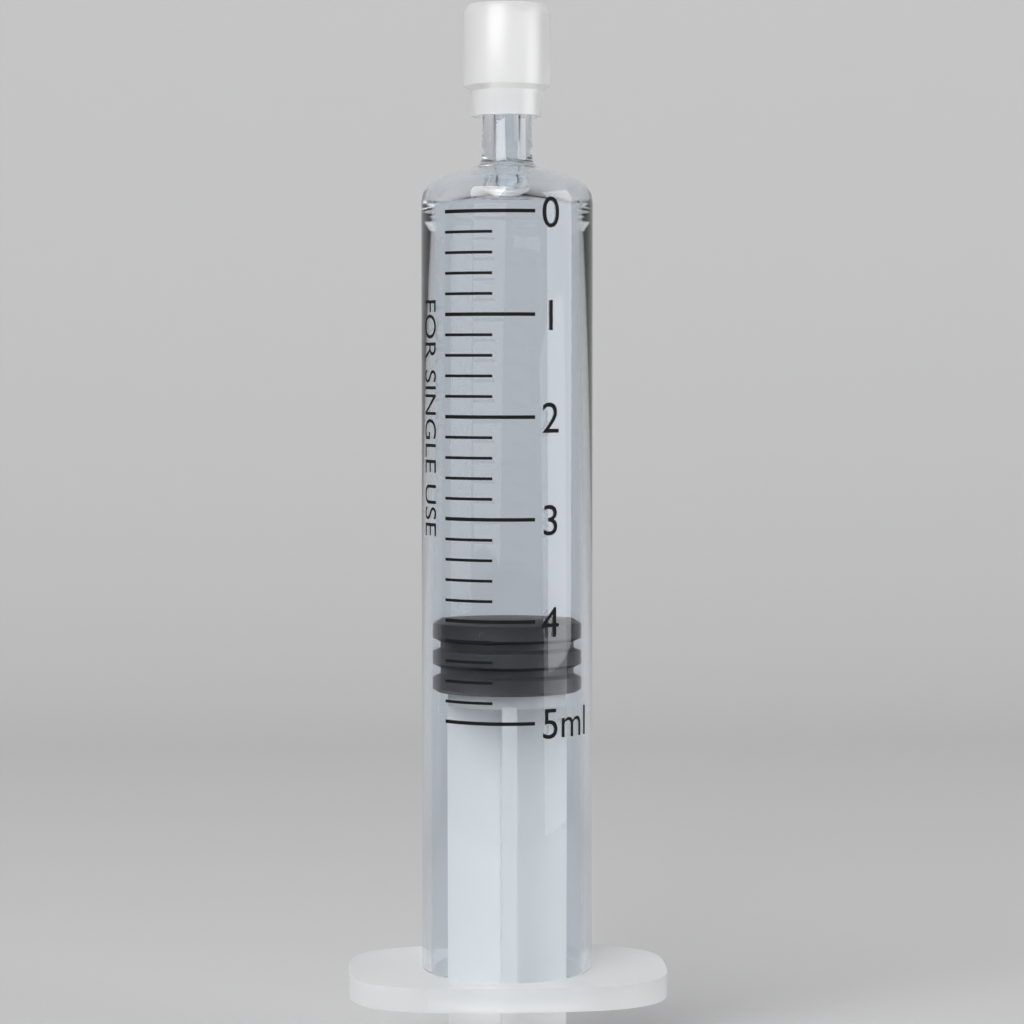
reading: 4.0 ml
